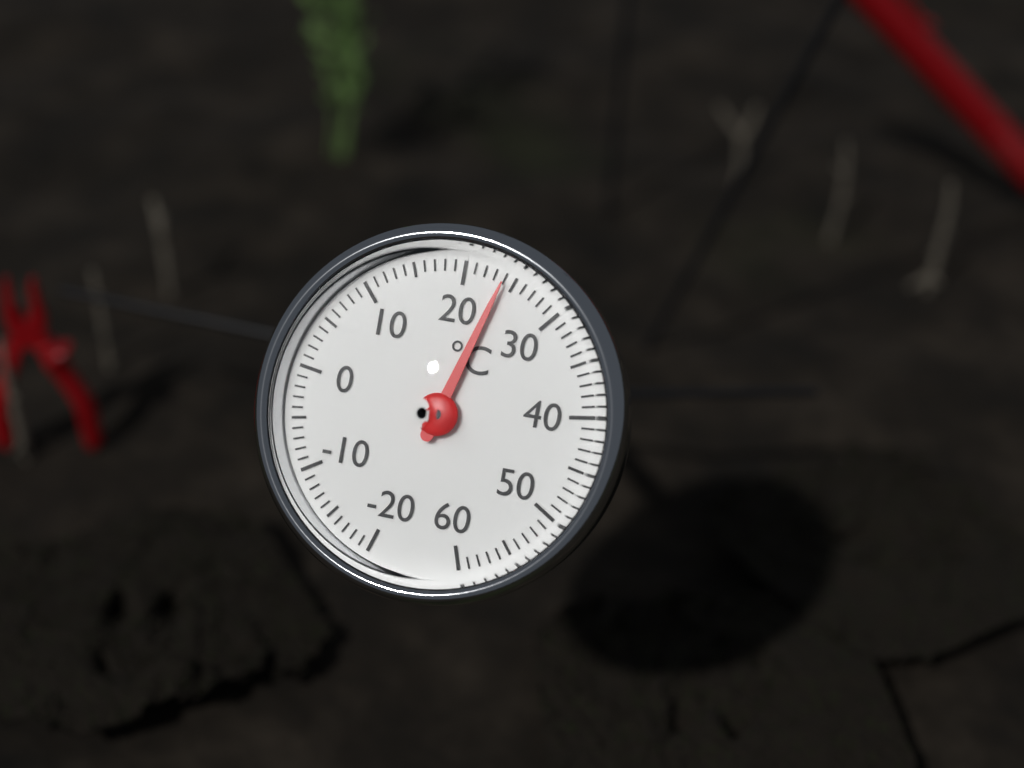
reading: 24 °C
